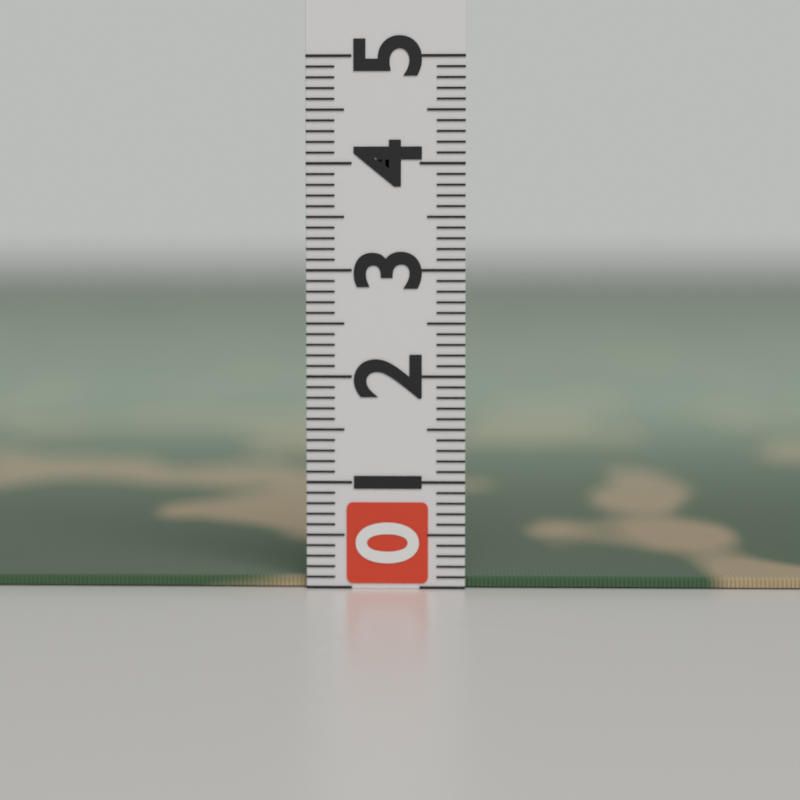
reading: 0.1 (no unit)
